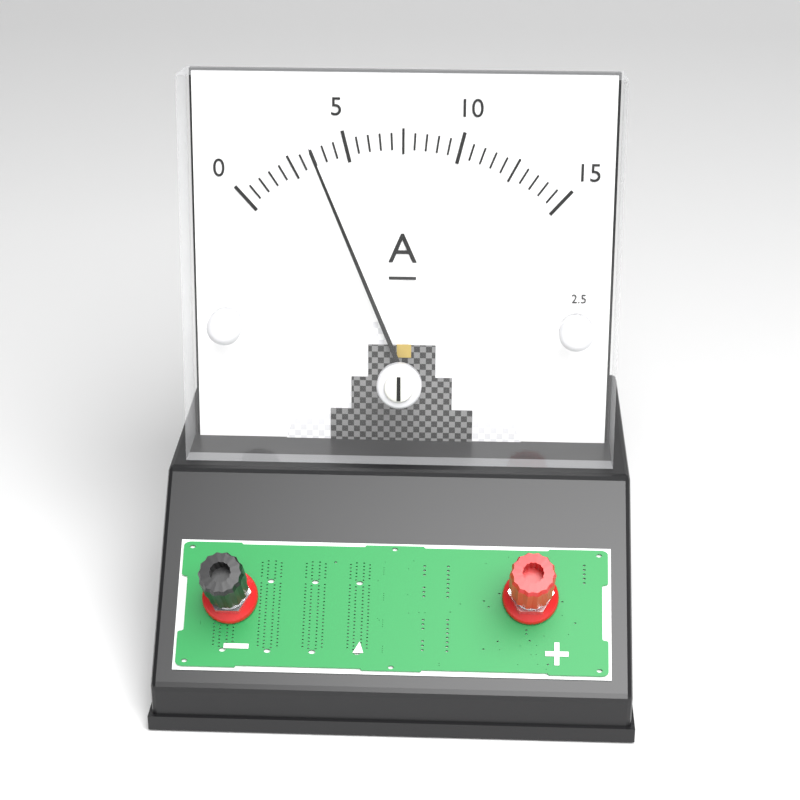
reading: 3.5 A
